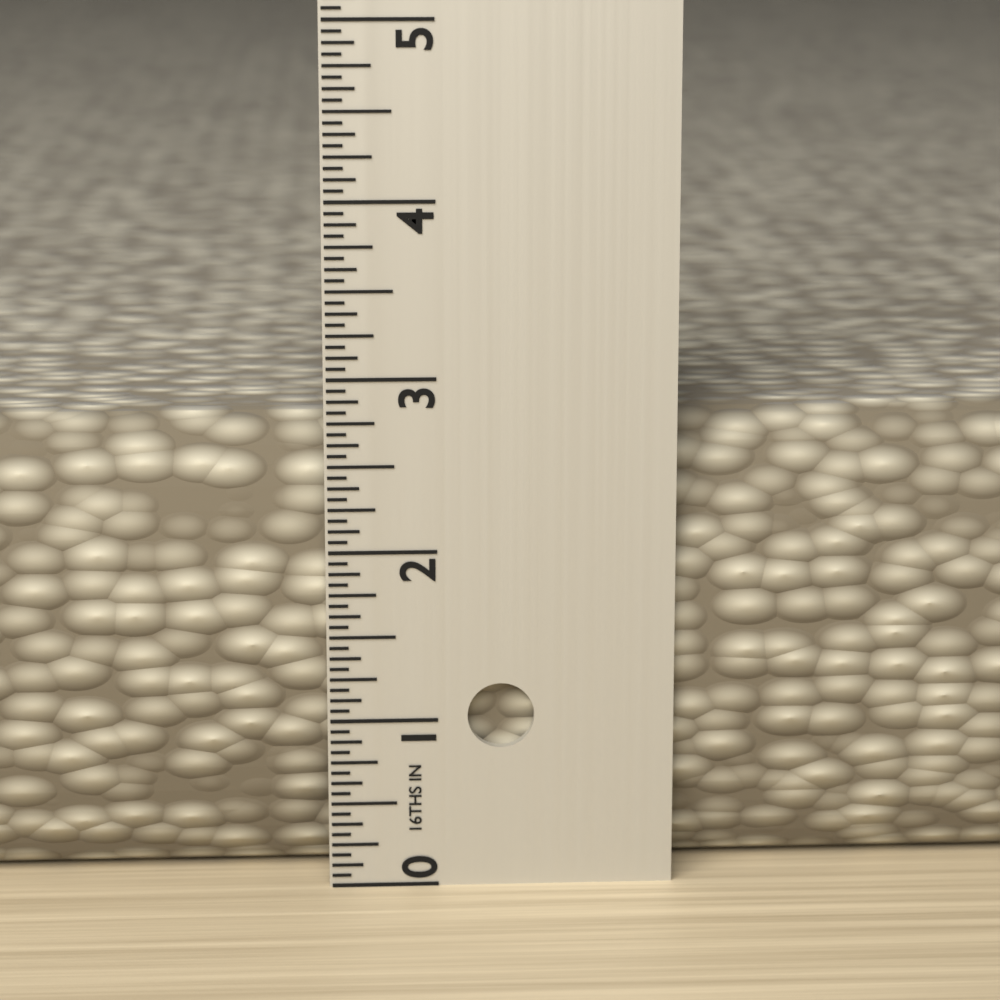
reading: 2.7500 in
